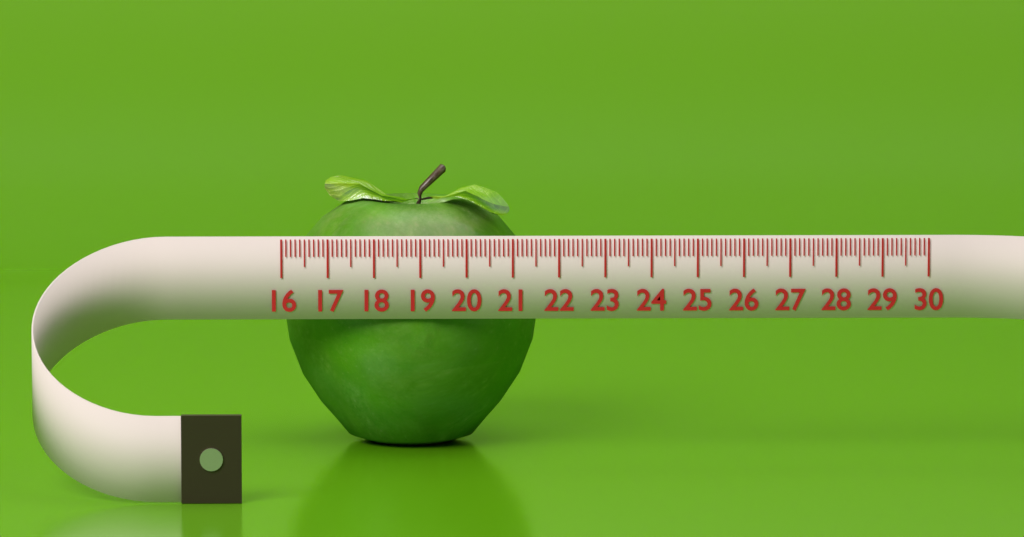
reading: 21.6 (no unit)
